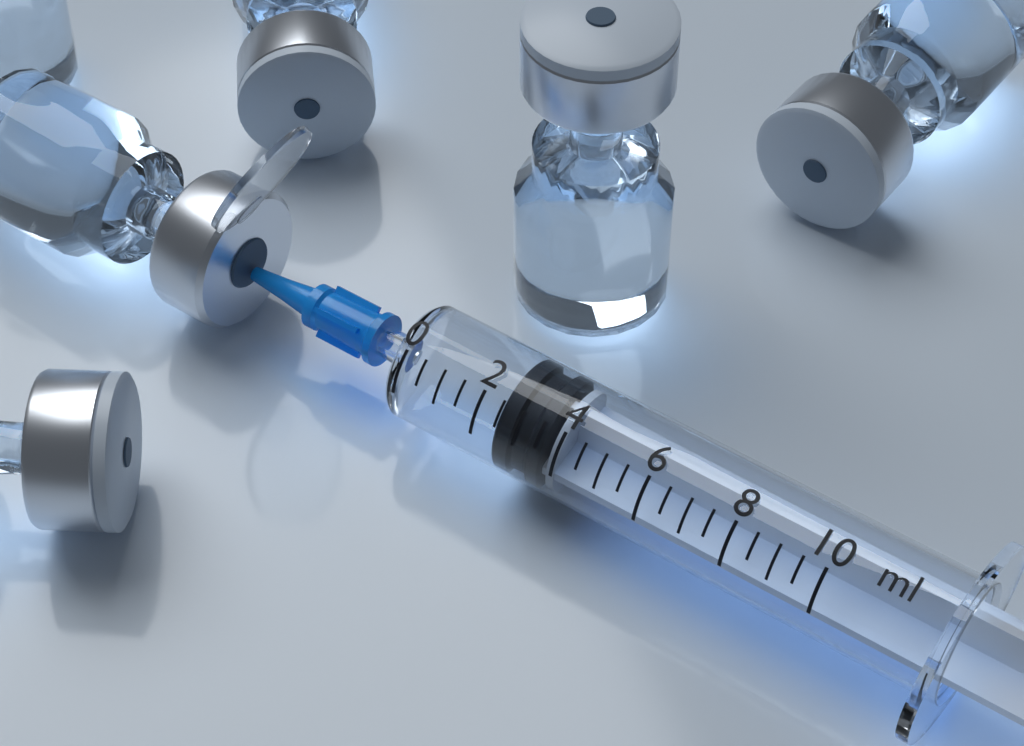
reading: 2.5 ml
